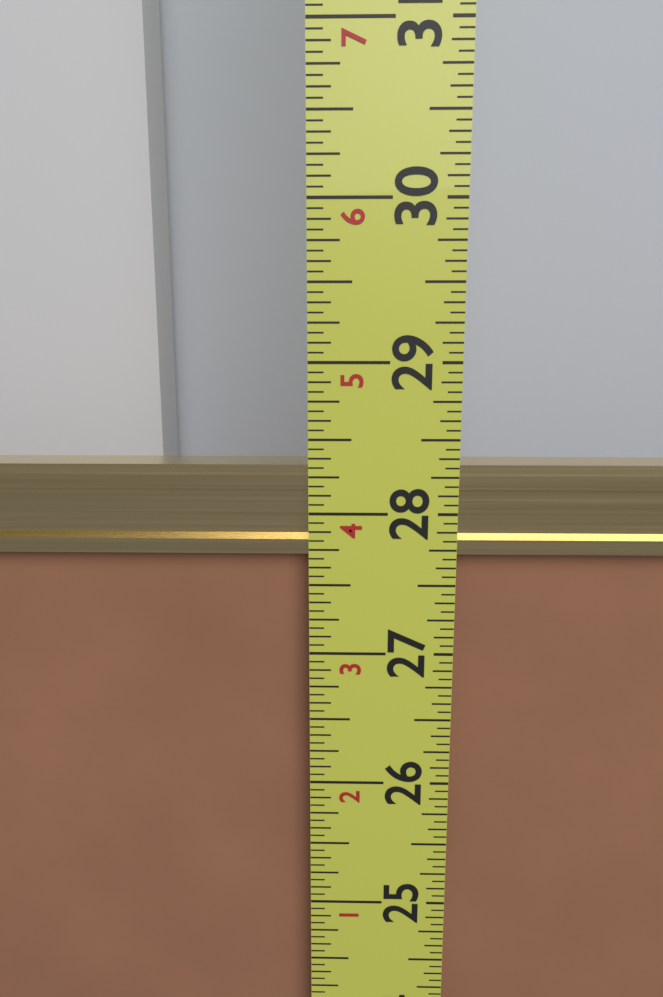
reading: 28.3125 in
